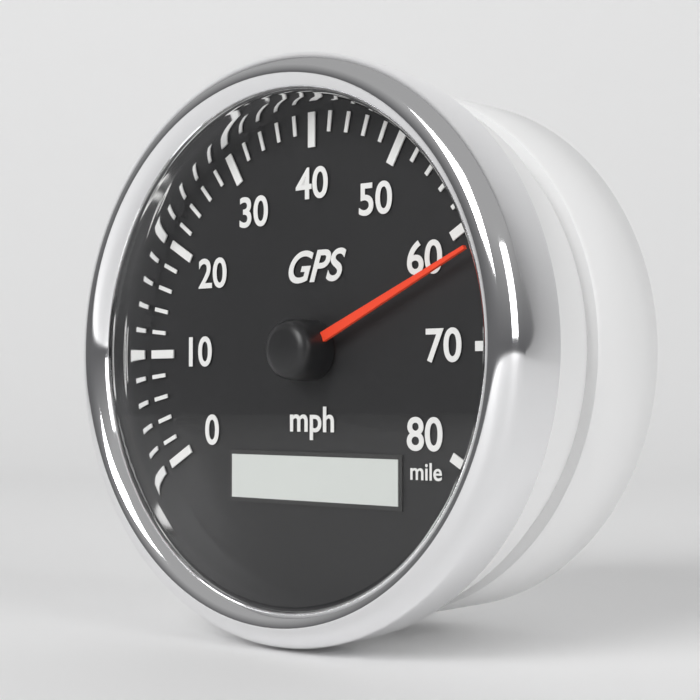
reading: 62 mph
